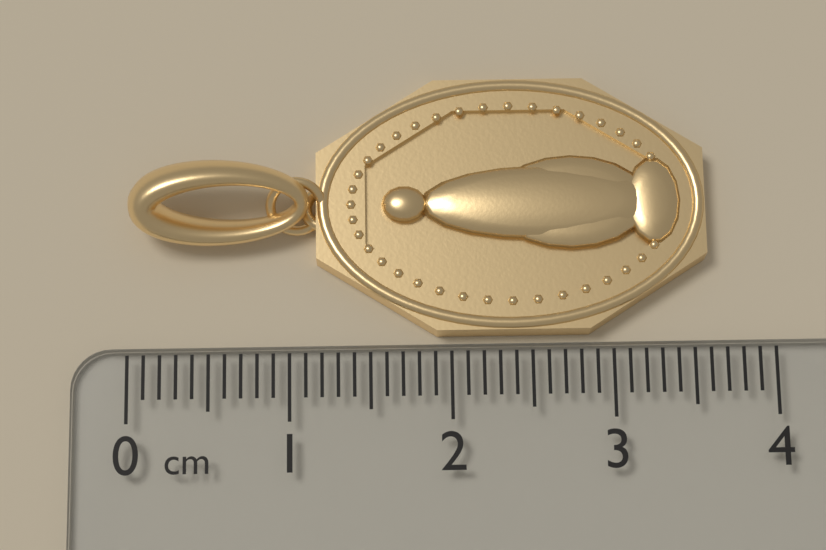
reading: 3.6 cm
